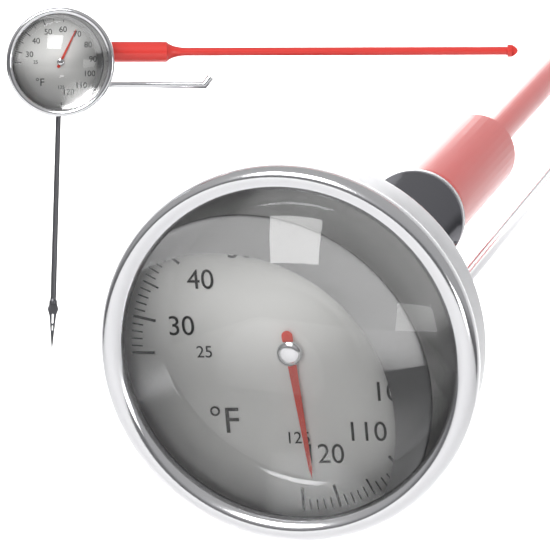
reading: 123 °F
